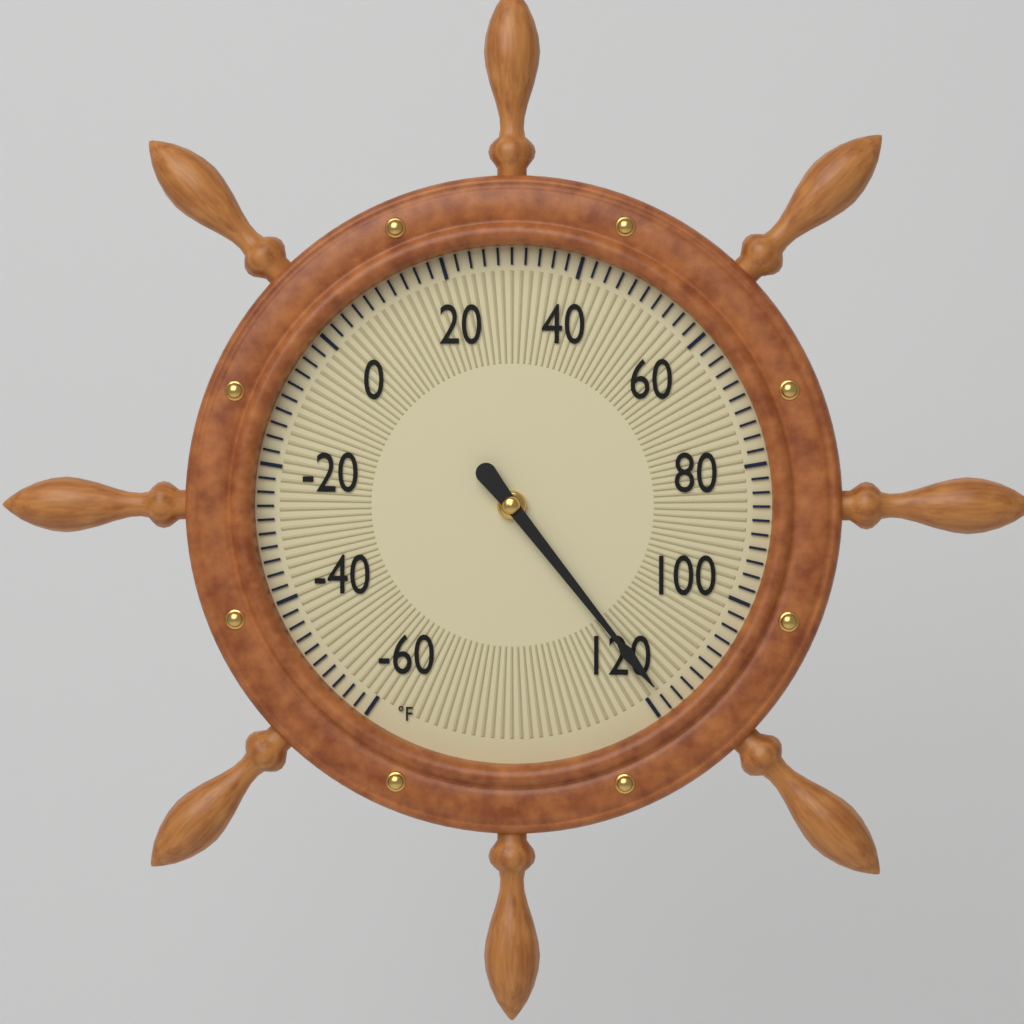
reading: 118 °F
